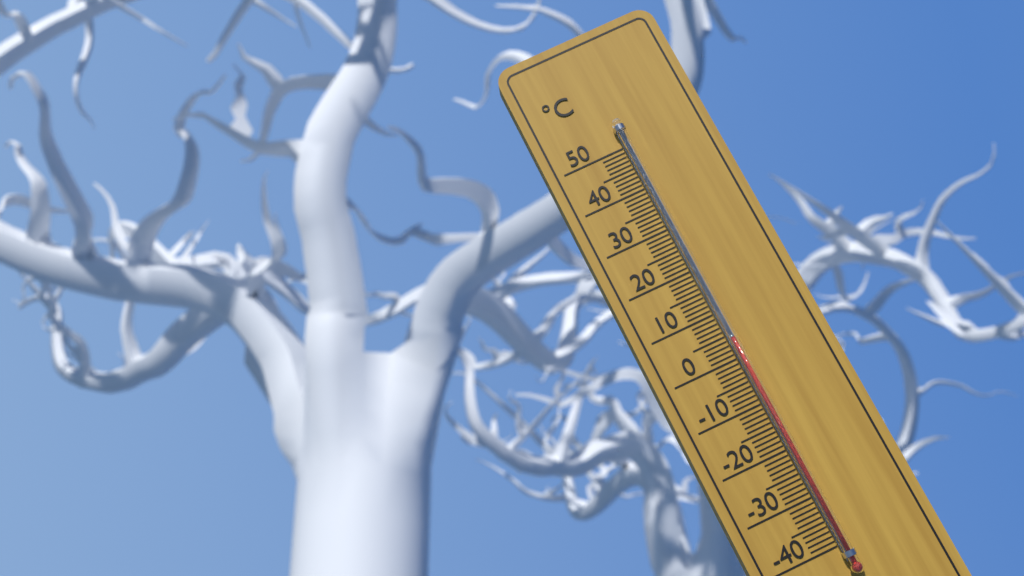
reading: 4 °C
